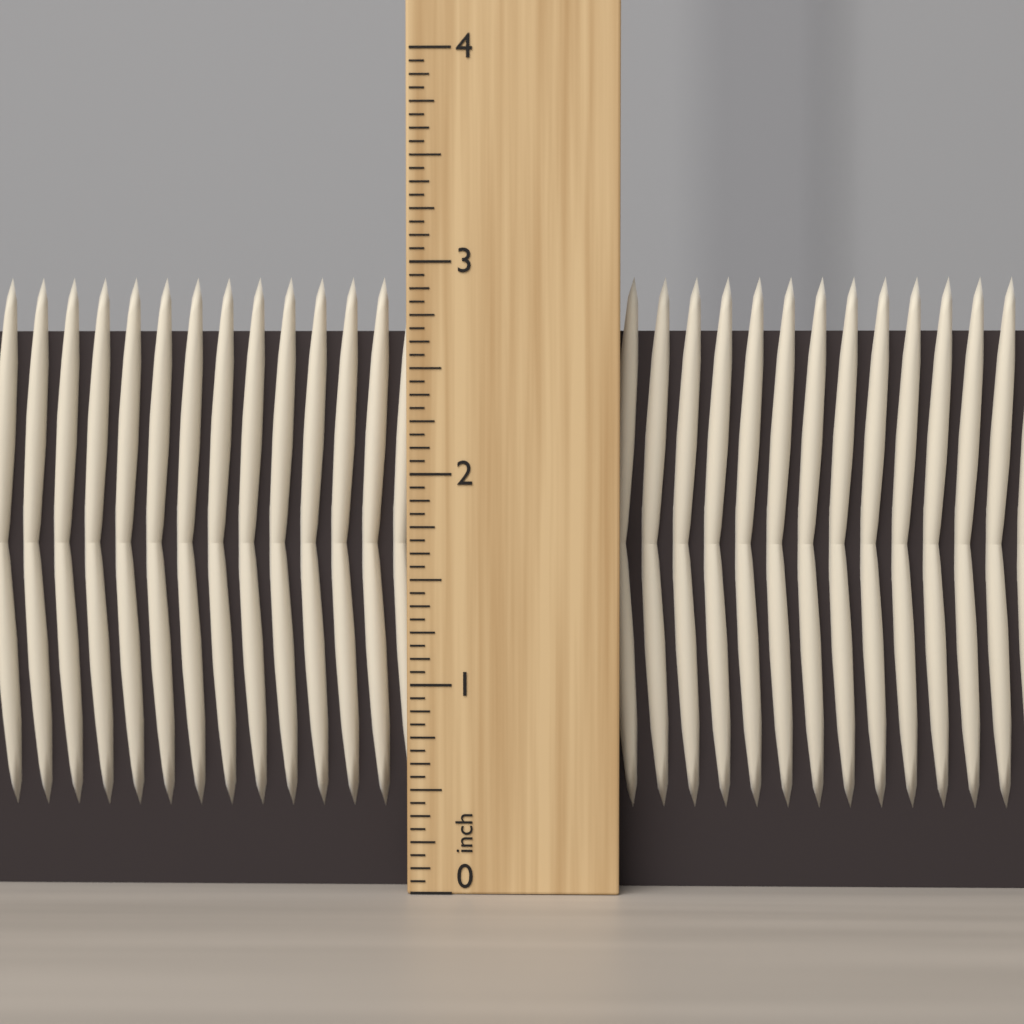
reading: 2.9375 inch
